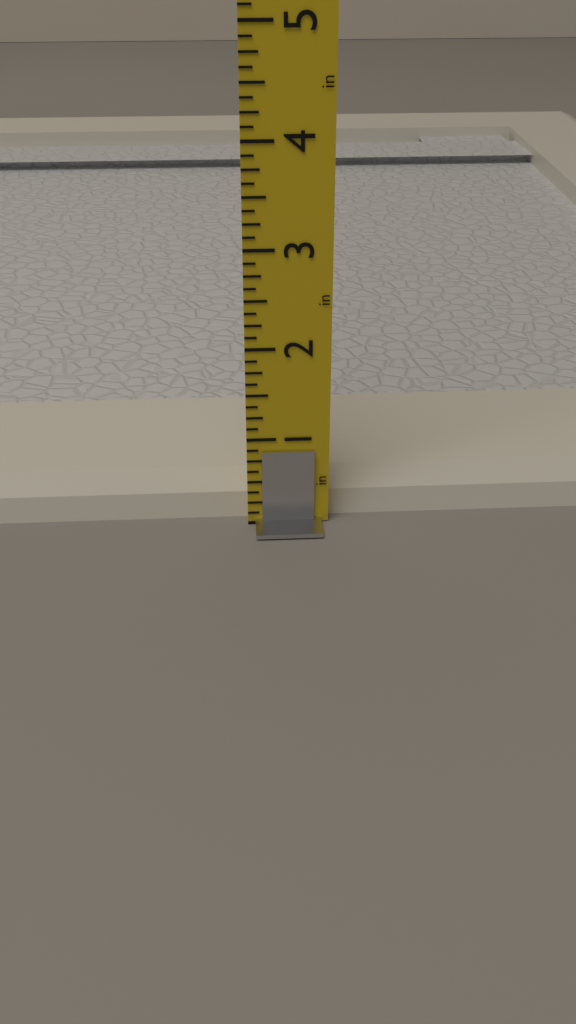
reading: 0.375 in
